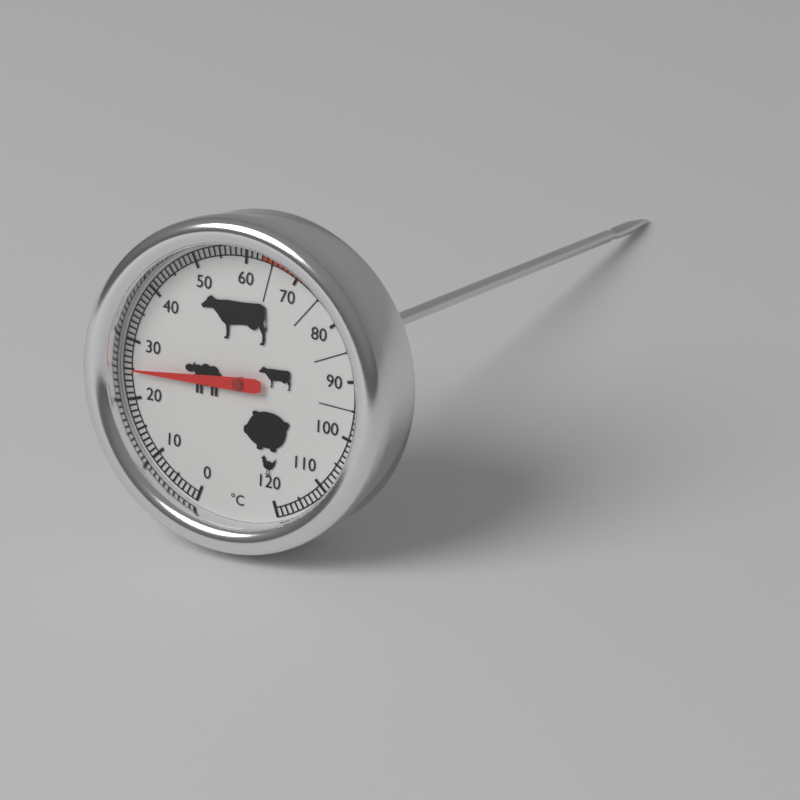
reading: 25 °C
